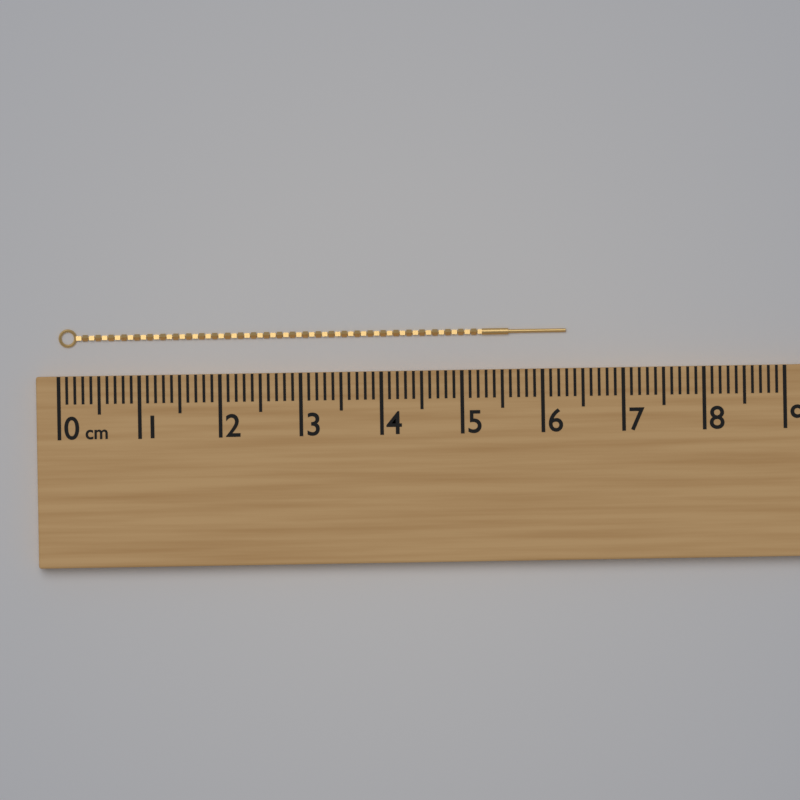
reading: 6.3 cm
